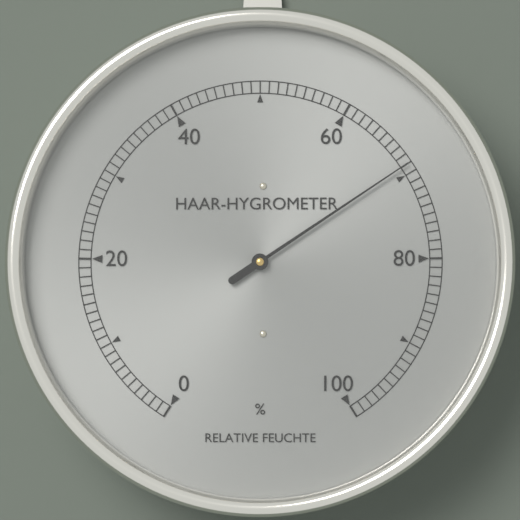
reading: 69 %
